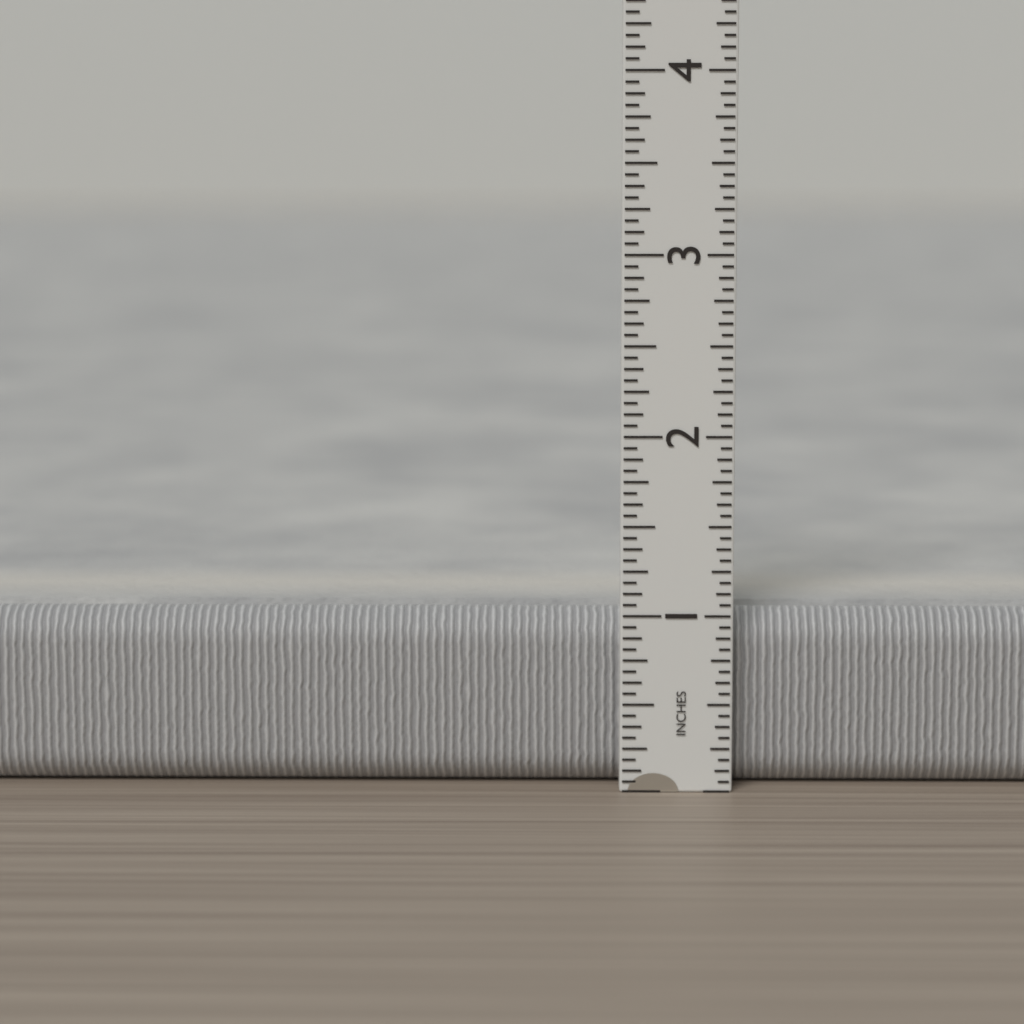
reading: 1.0000 in
